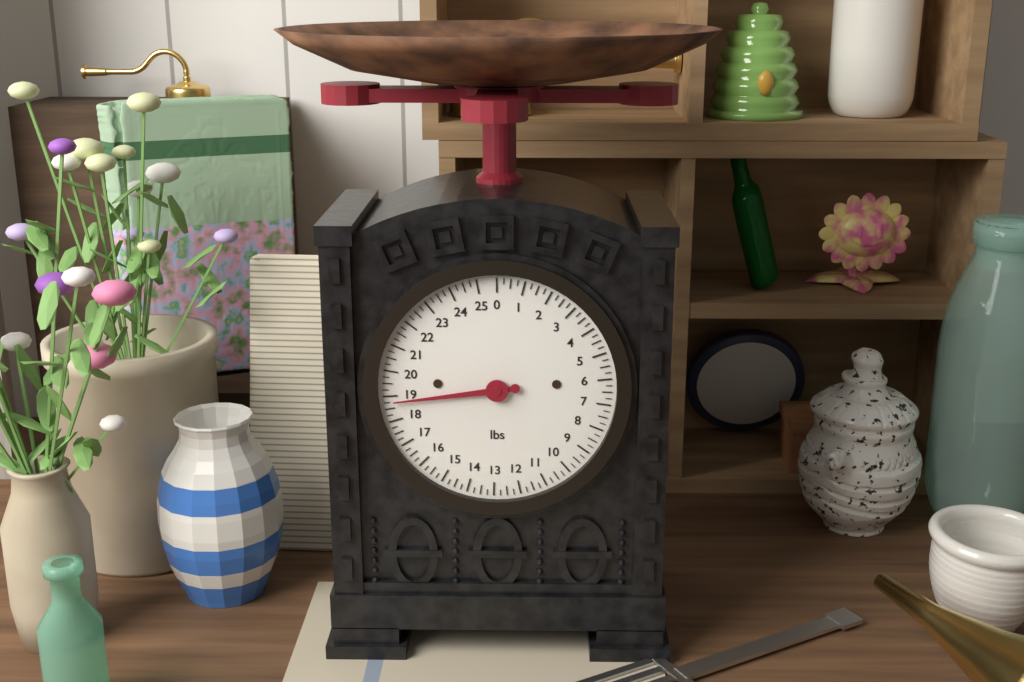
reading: 18.75 lbs
